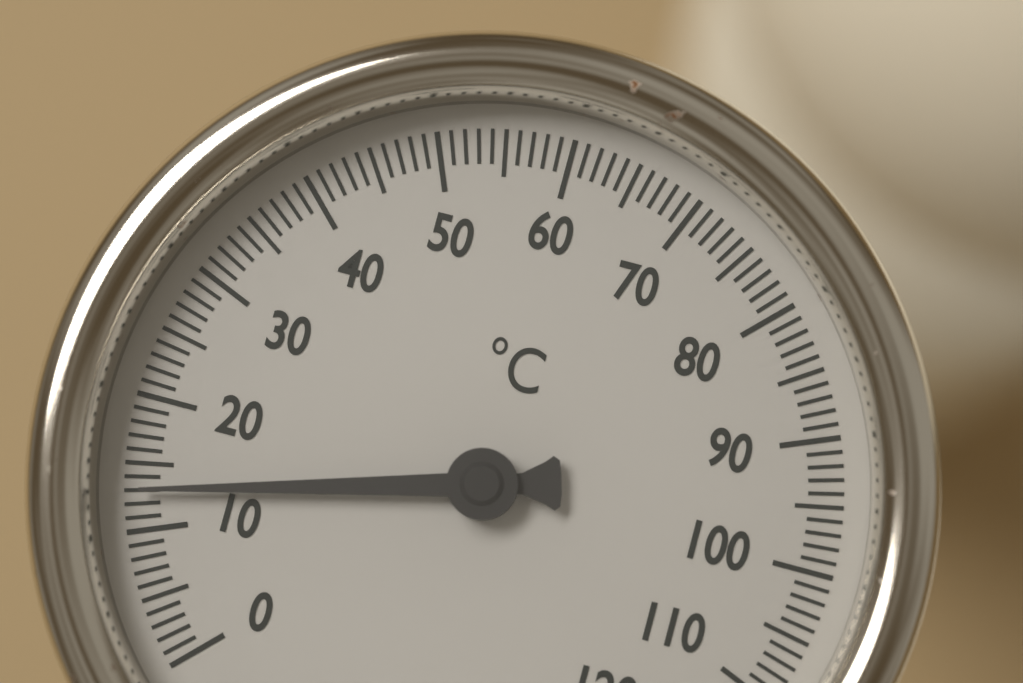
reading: 13 °C
